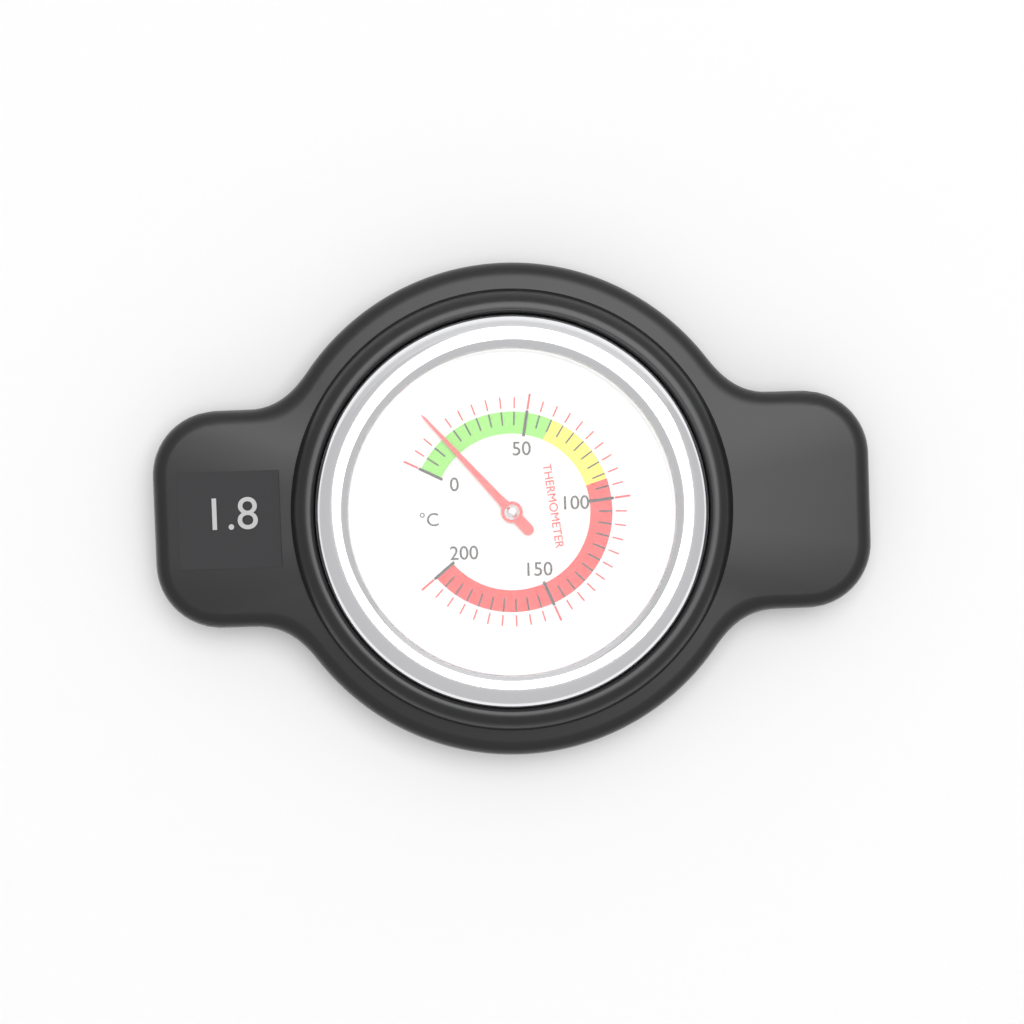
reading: 15 °C
